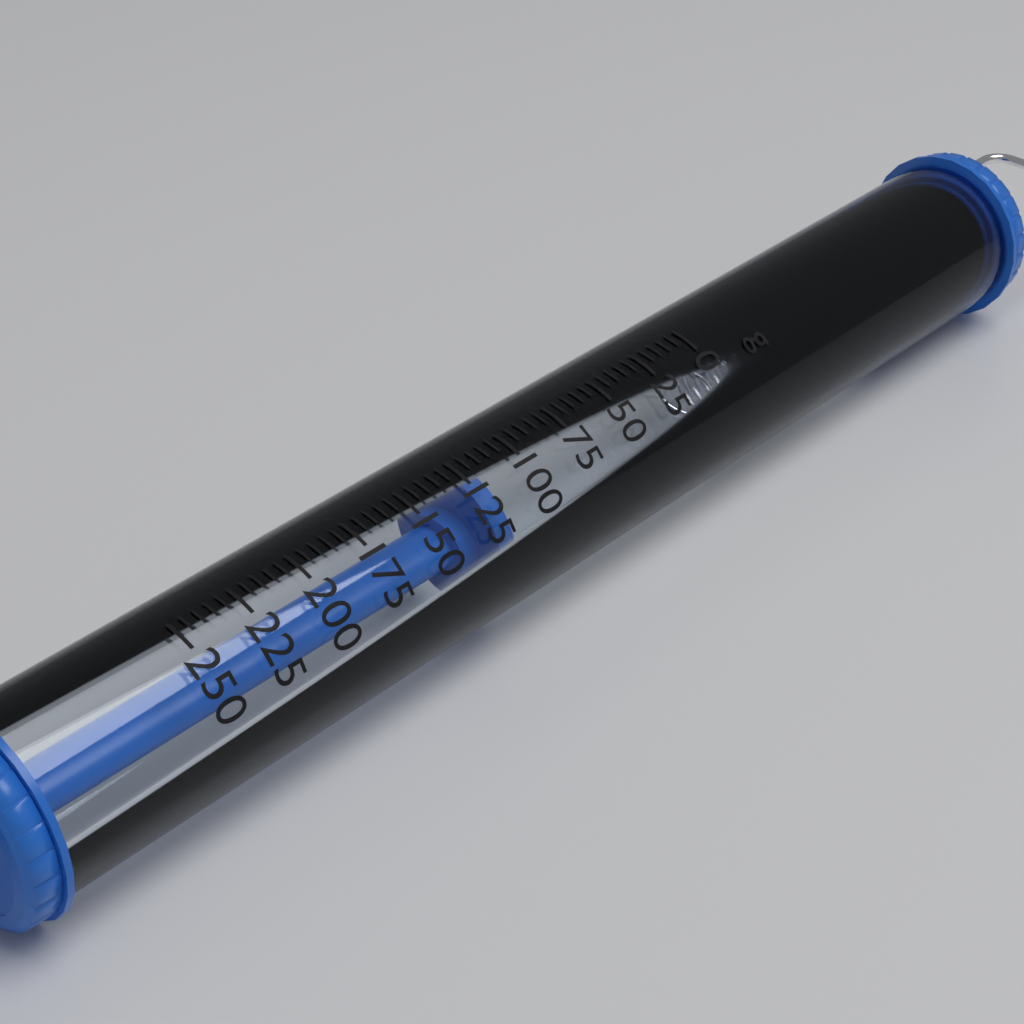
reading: 115 g
